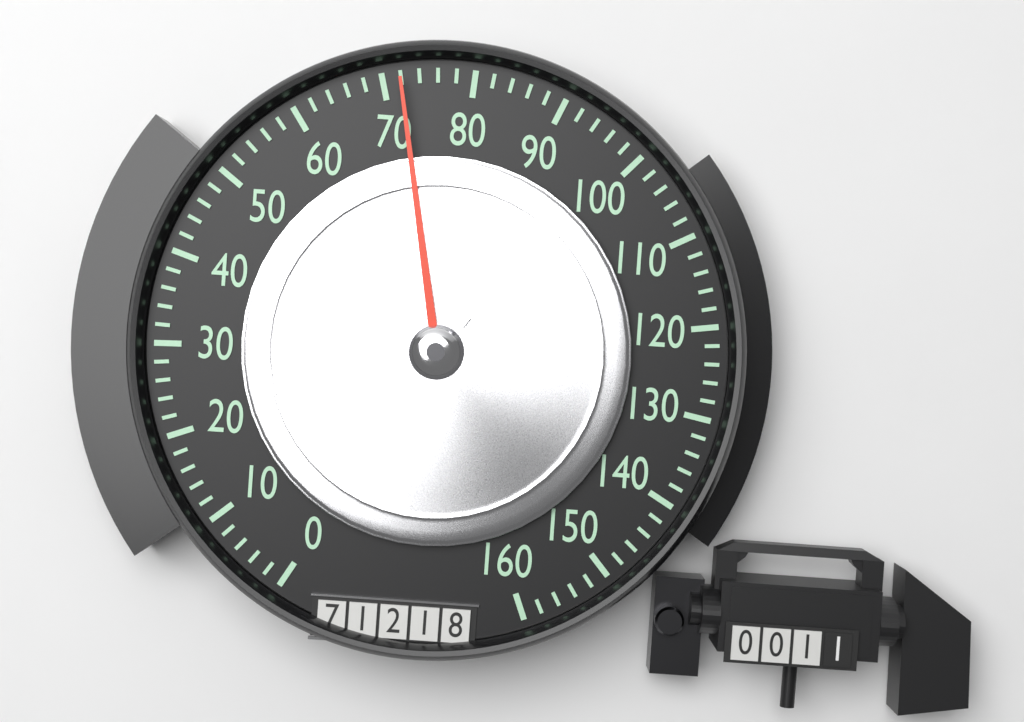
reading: 72 (no unit)
